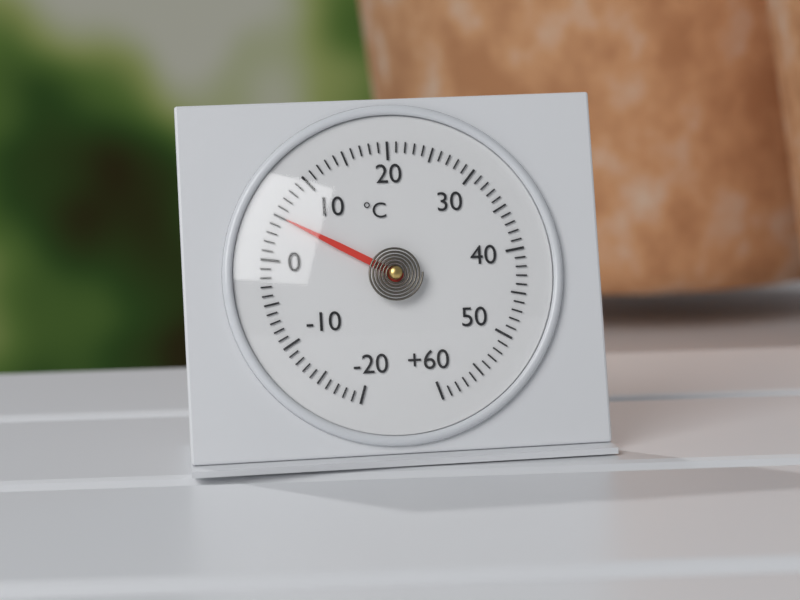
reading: 5 °C
